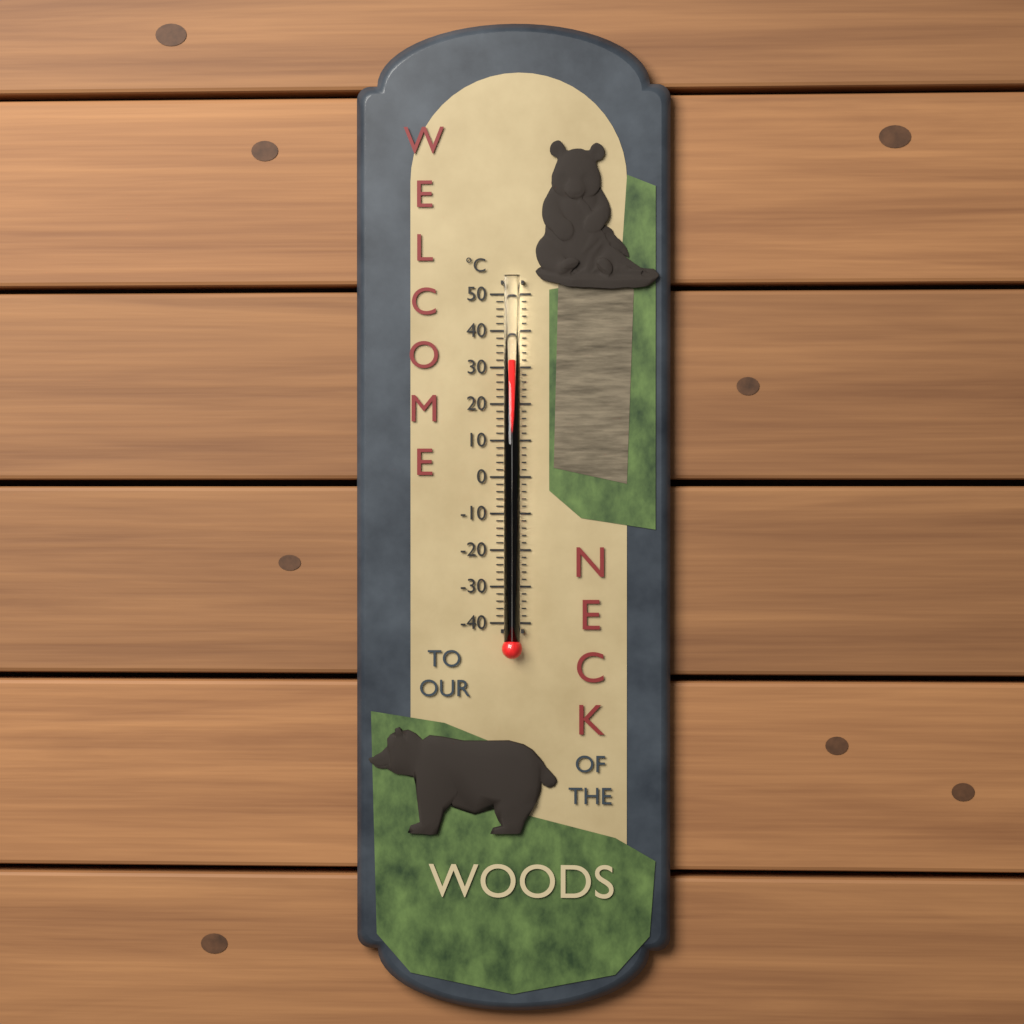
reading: 32 °C
